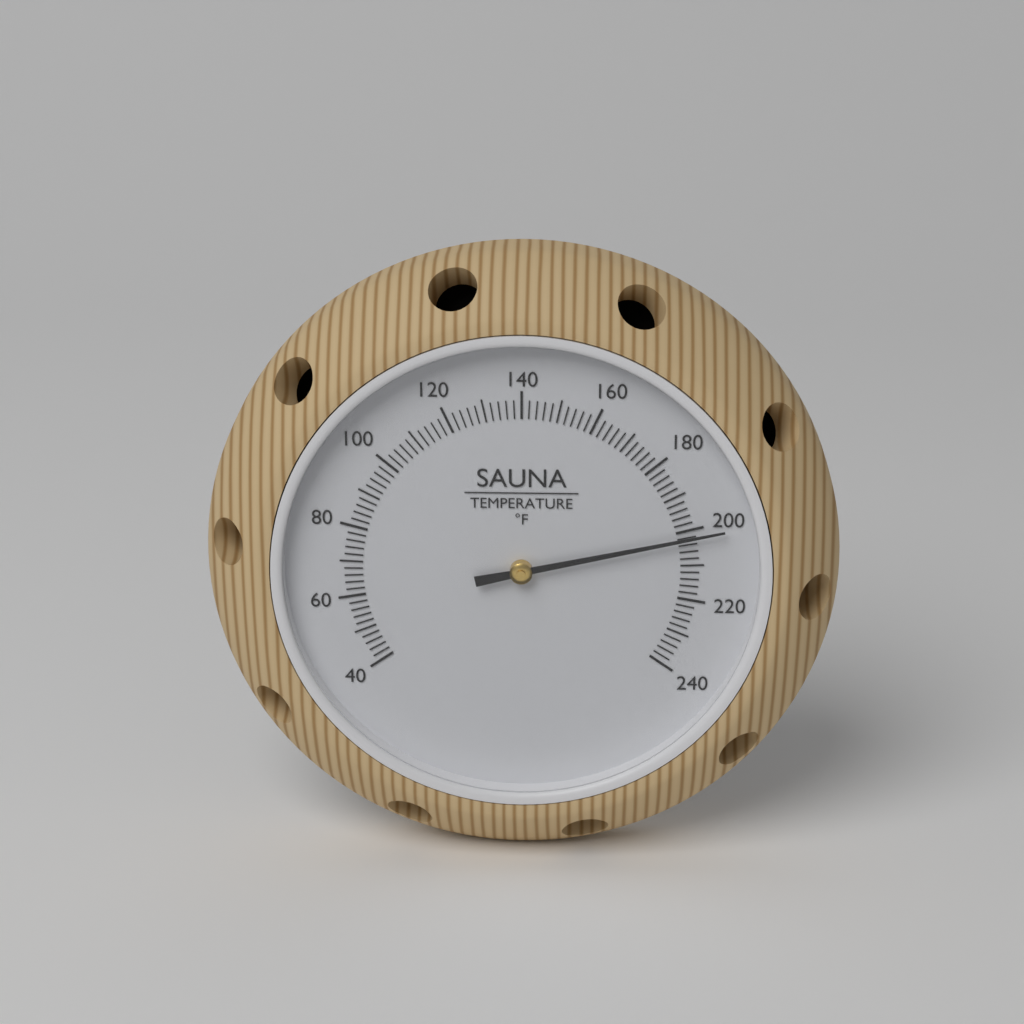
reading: 202 °F
